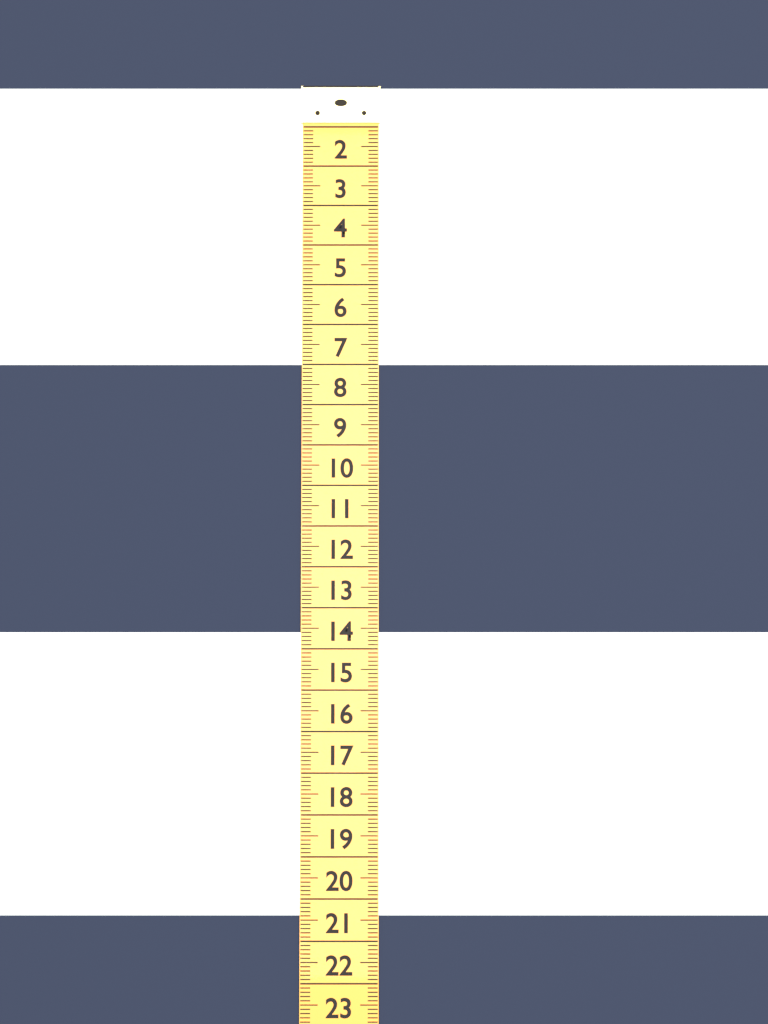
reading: 7.0 (no unit)
